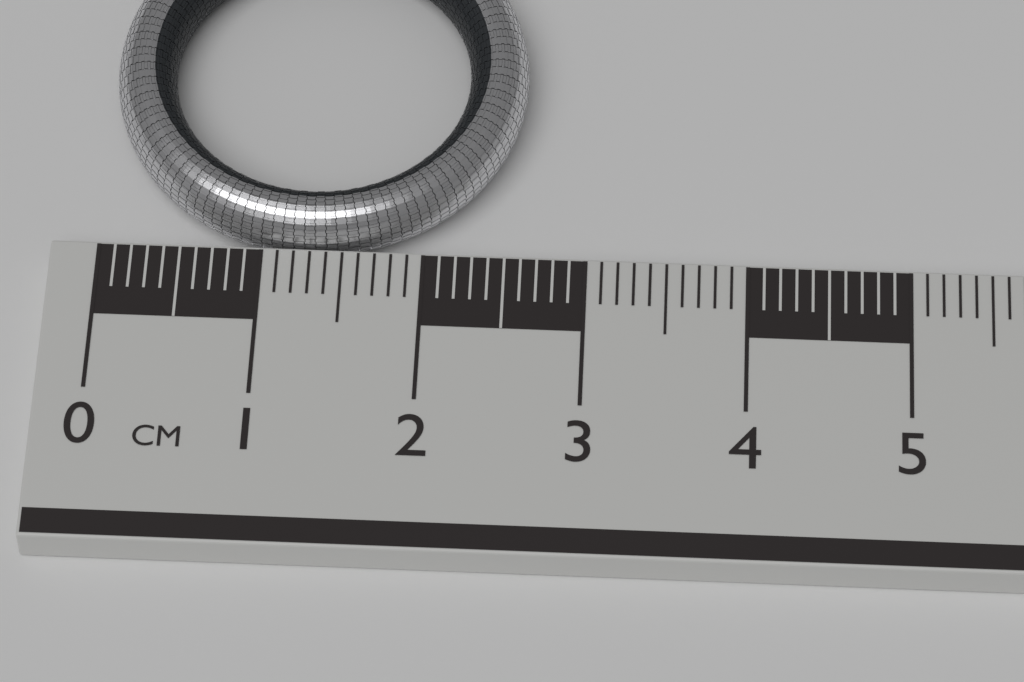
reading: 2.6 cm
